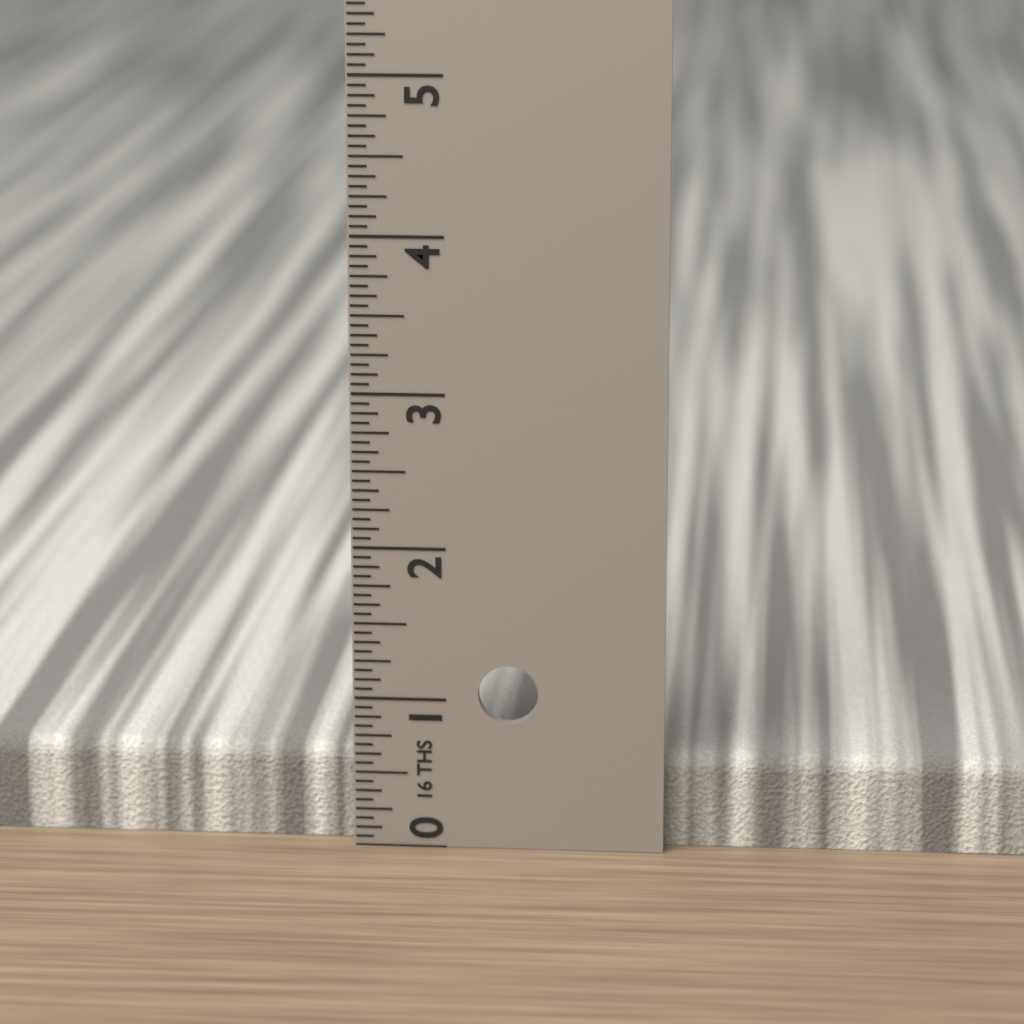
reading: 0.6250 in
